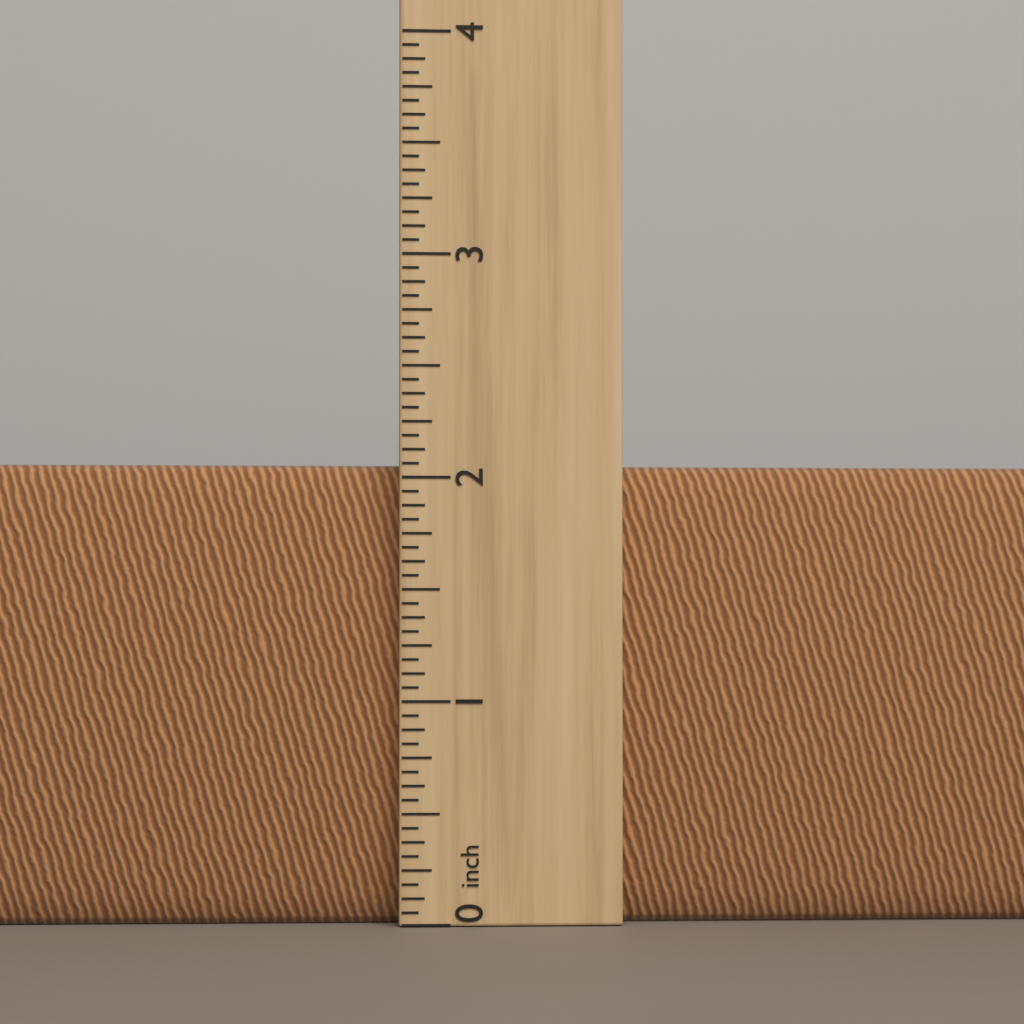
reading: 2.0625 inch
